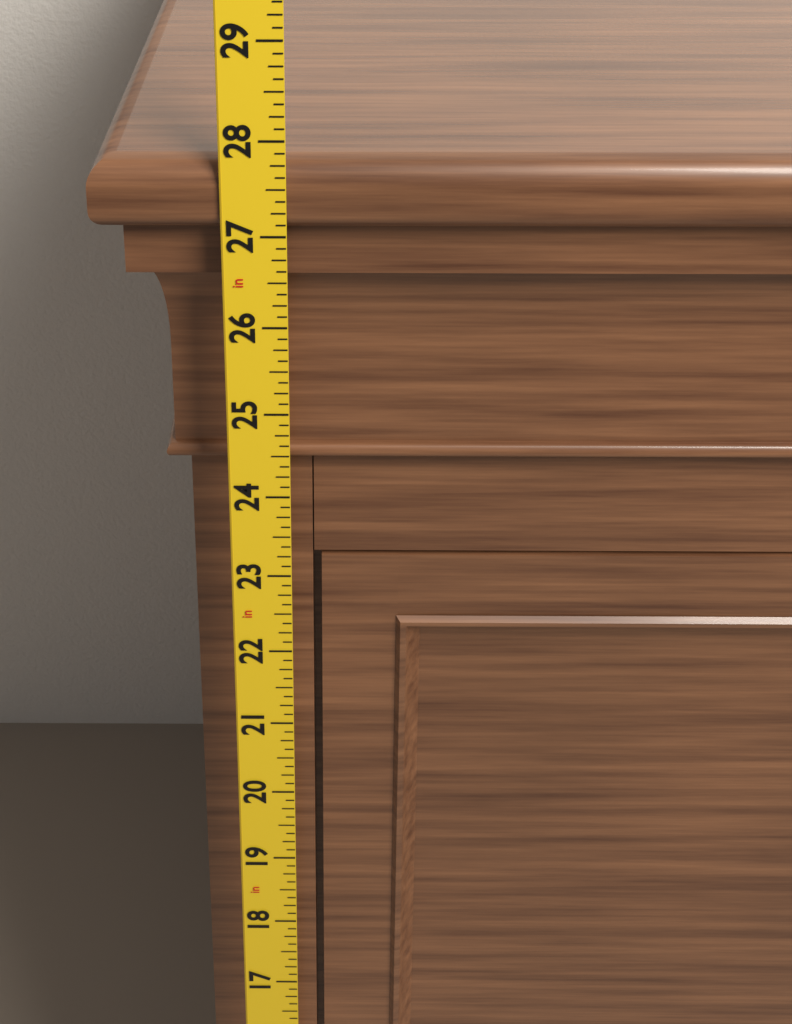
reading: 27.750 in
